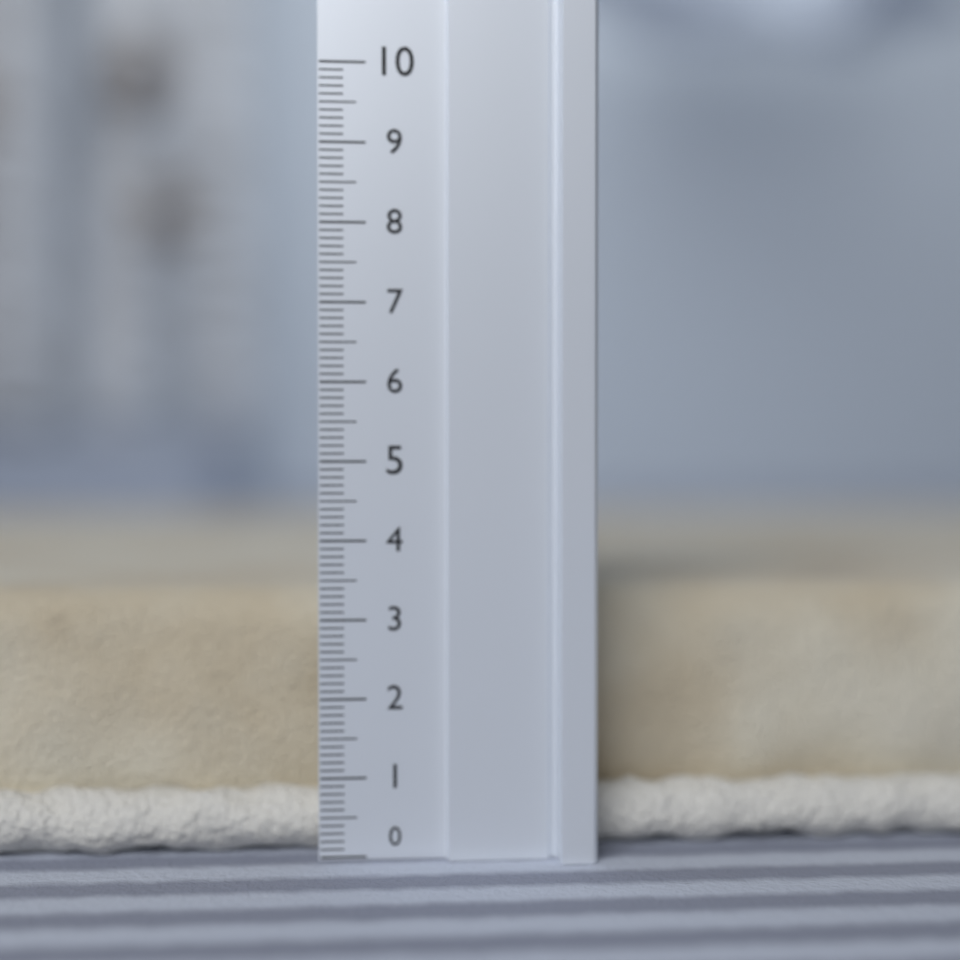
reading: 3.3 (no unit)
